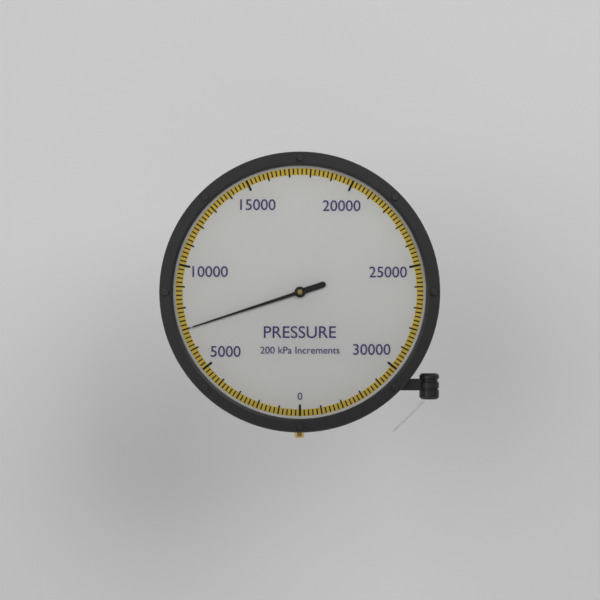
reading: 7000 kPa
